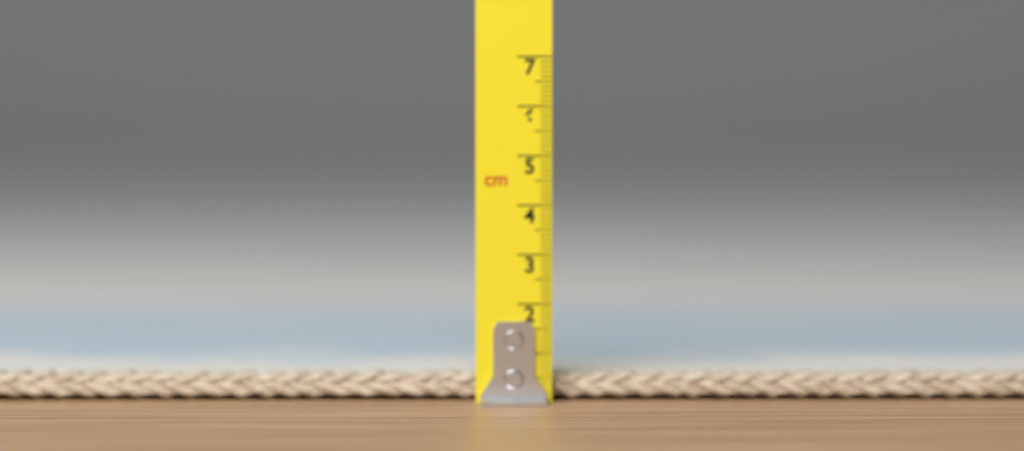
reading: 0.6 cm
